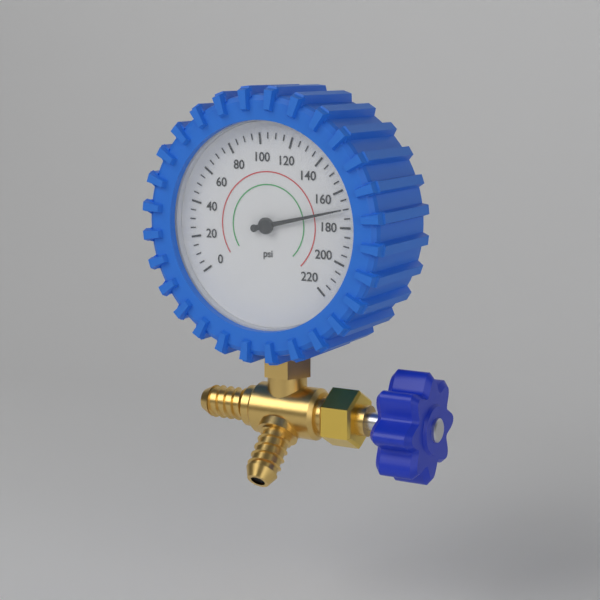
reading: 170 psi
